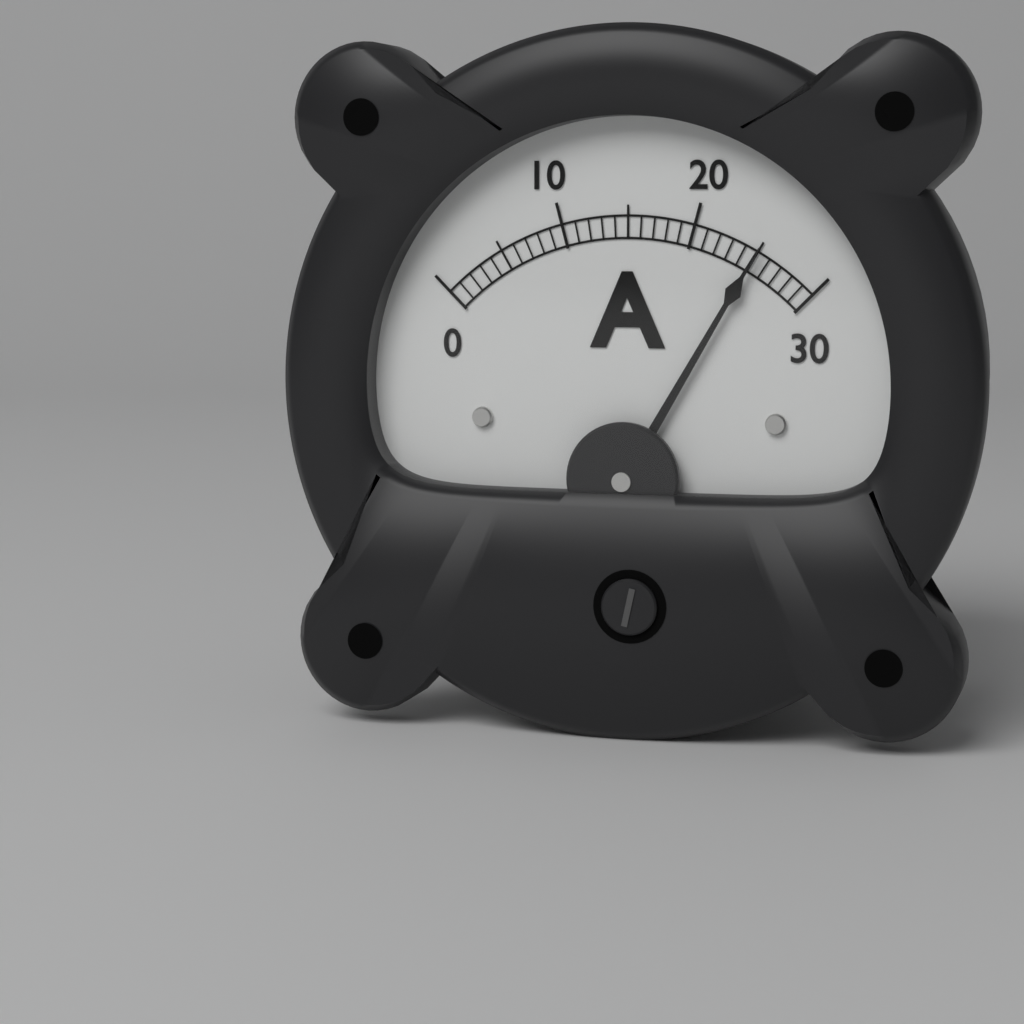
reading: 25 A
